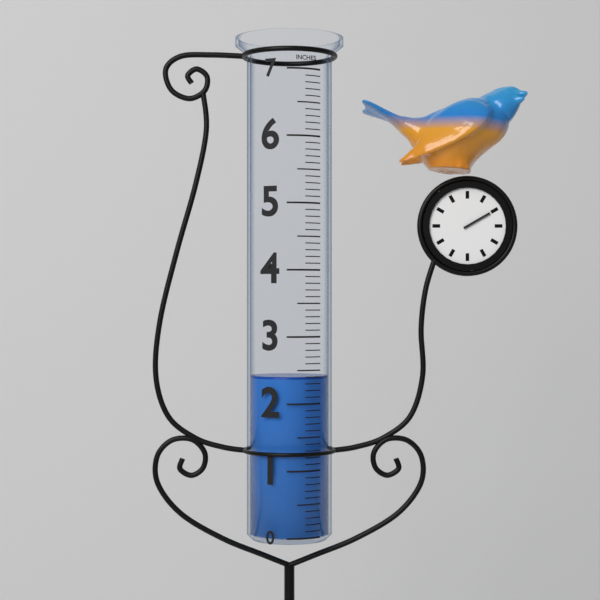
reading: 2.4 in
